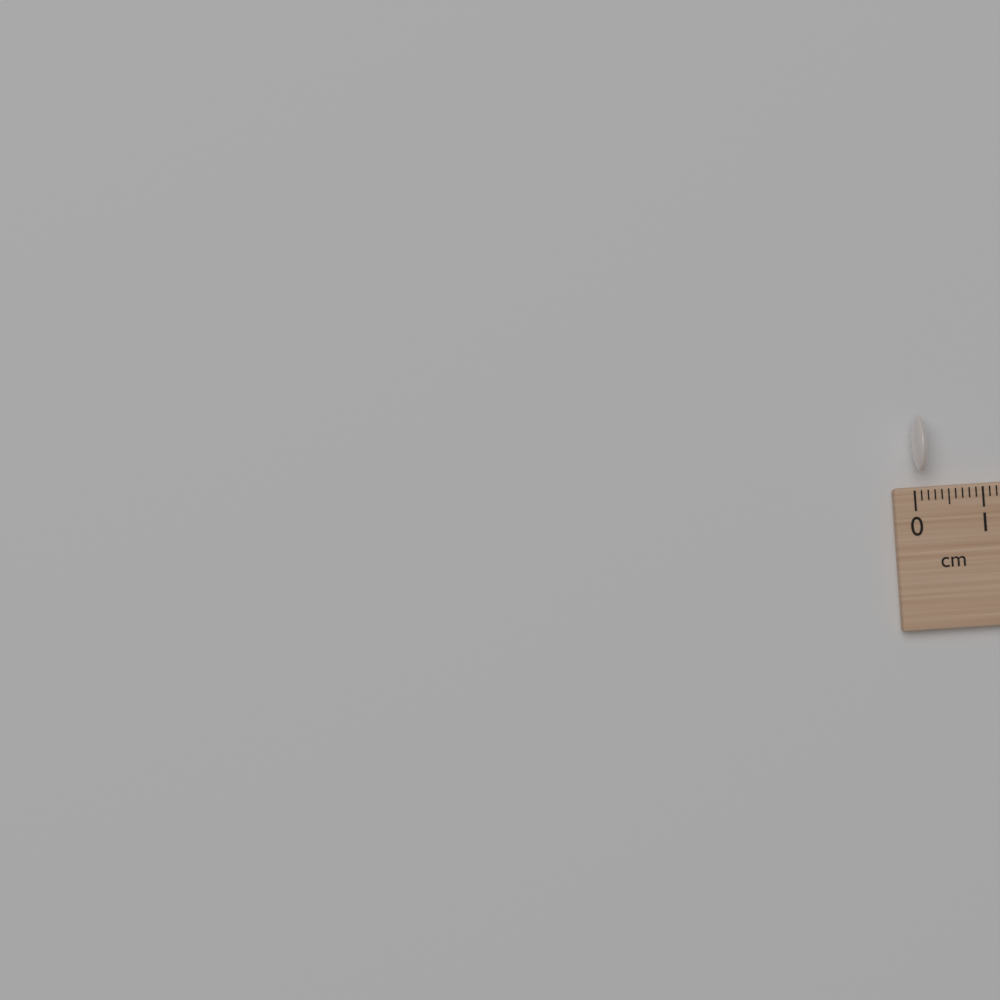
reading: 0.2 cm
